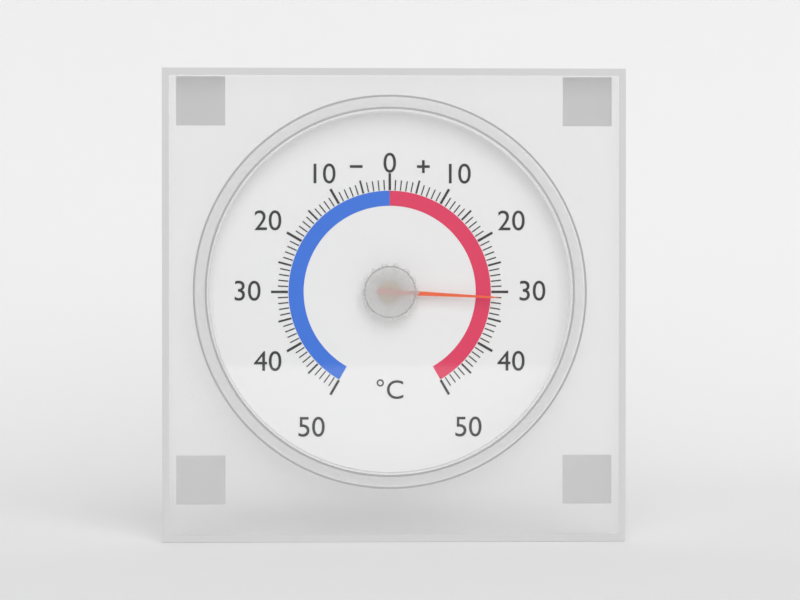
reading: 31 °C
